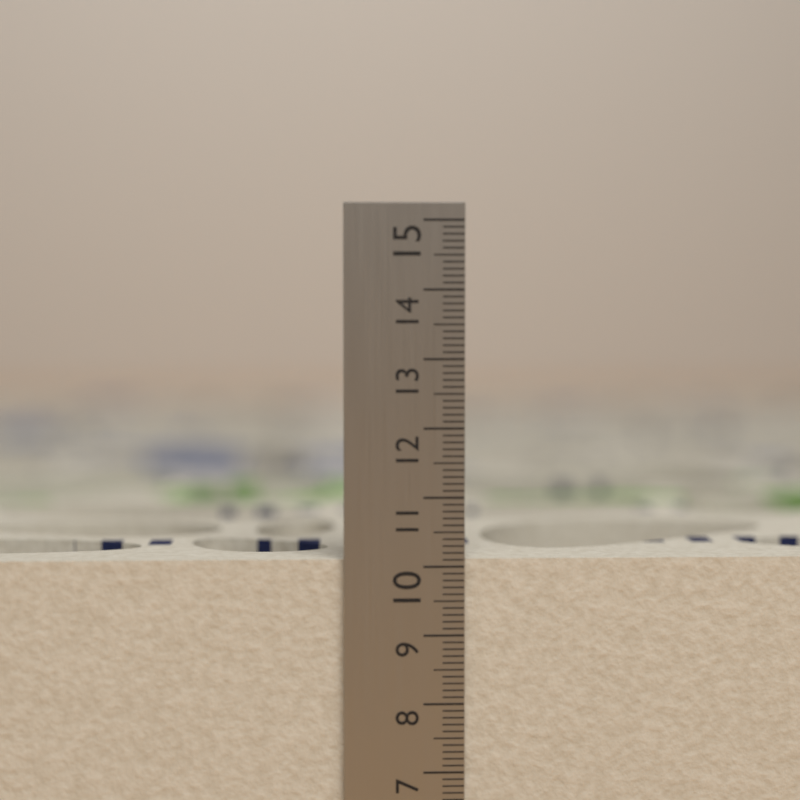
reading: 10.1 cm
